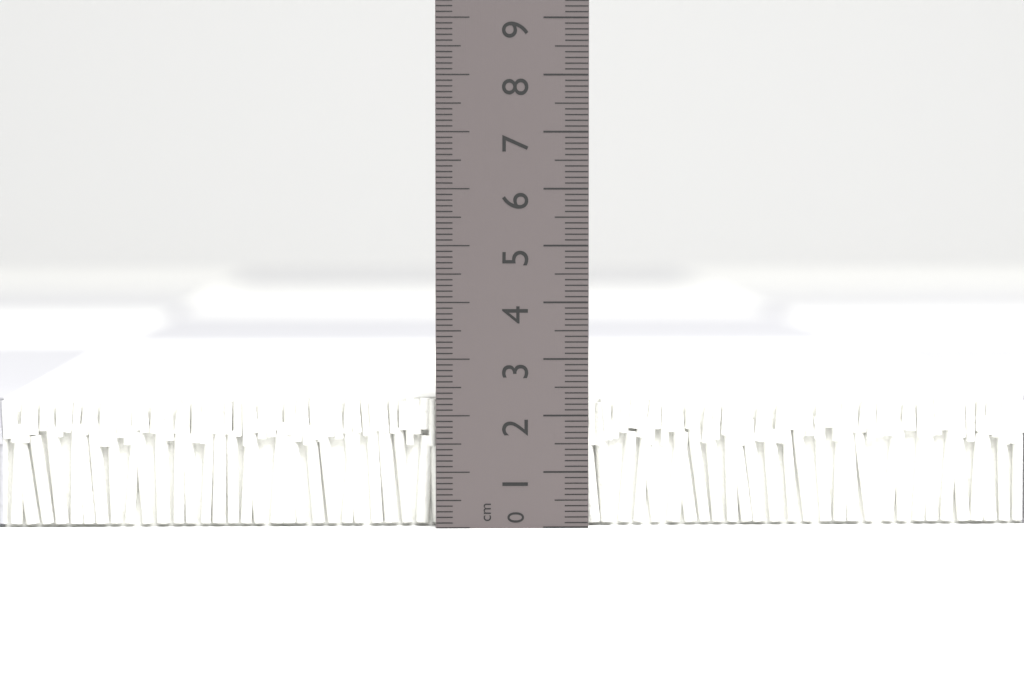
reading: 2.3 cm
